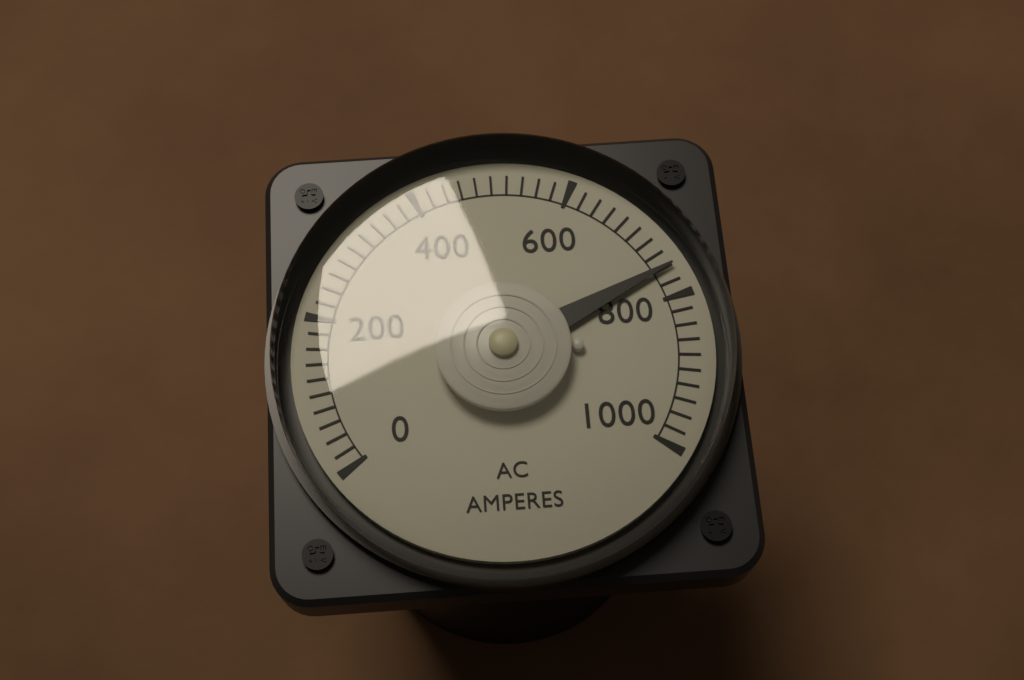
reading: 760 A
